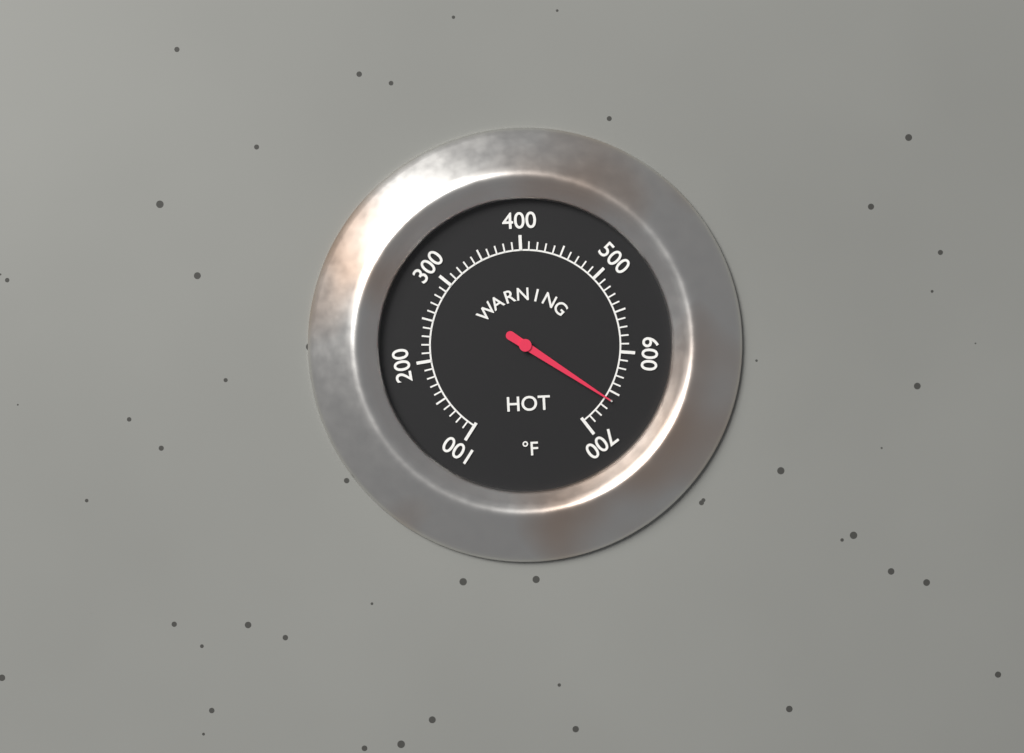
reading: 660 °F
